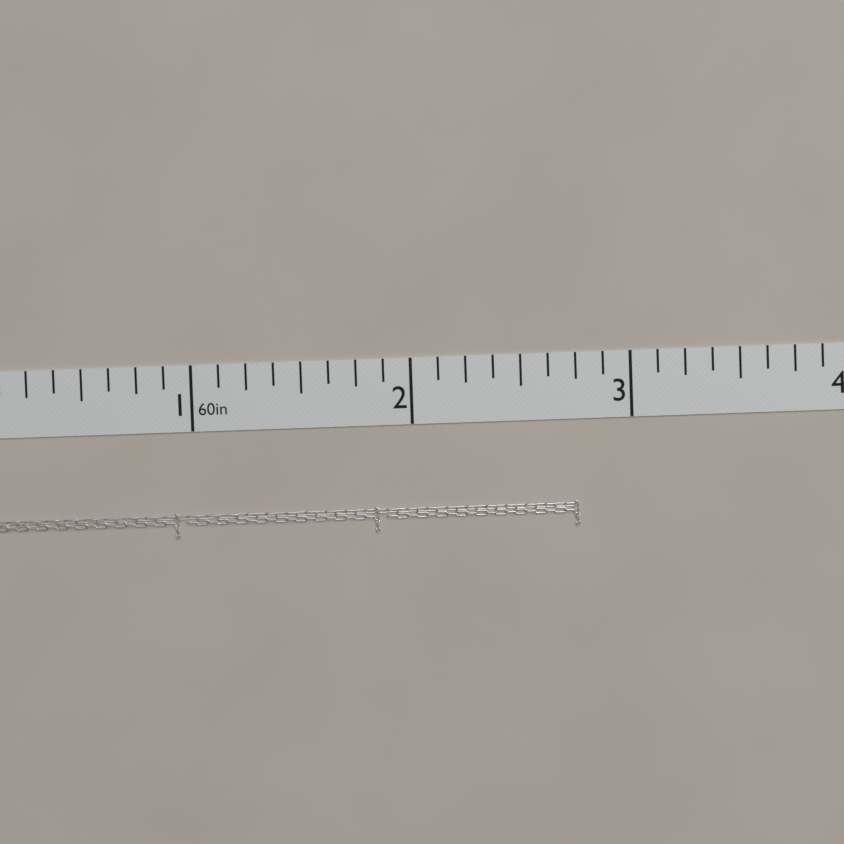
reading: 2.750 in
